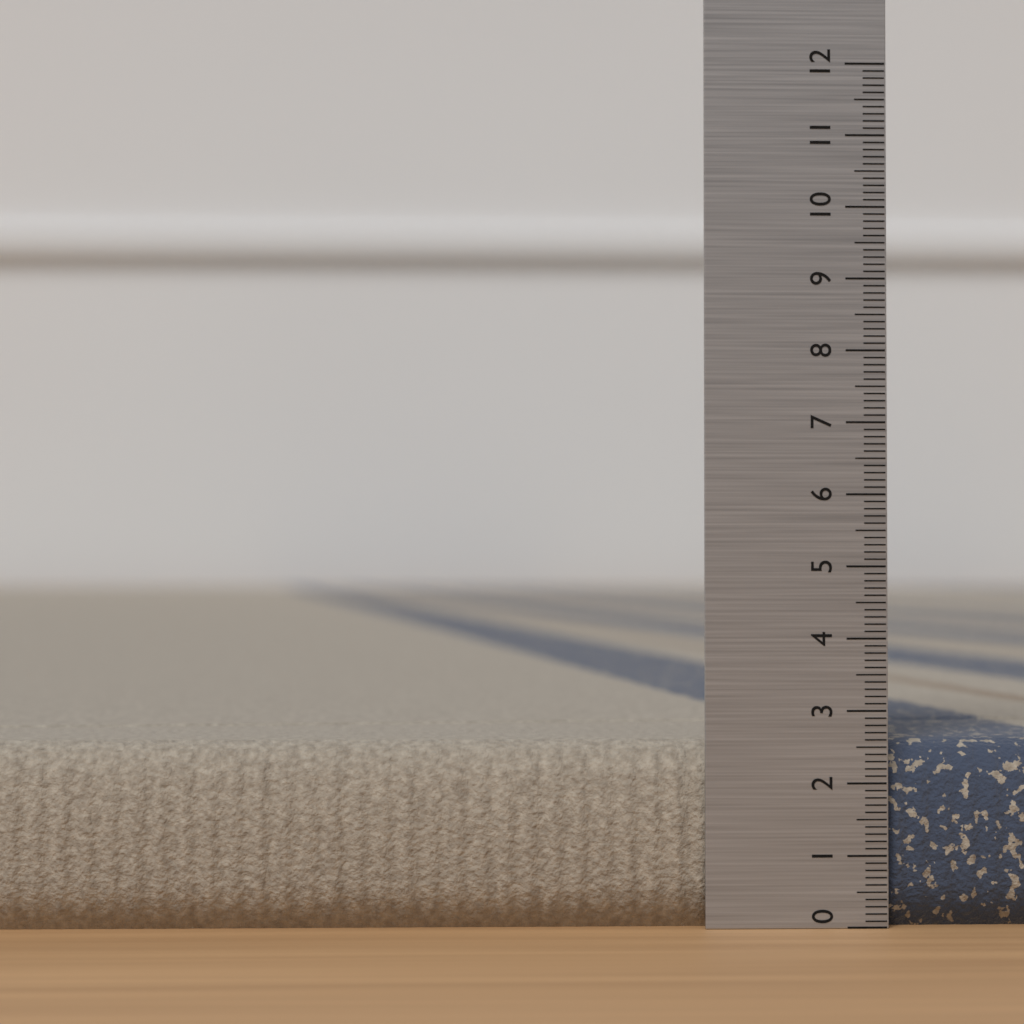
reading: 2.6 (no unit)
